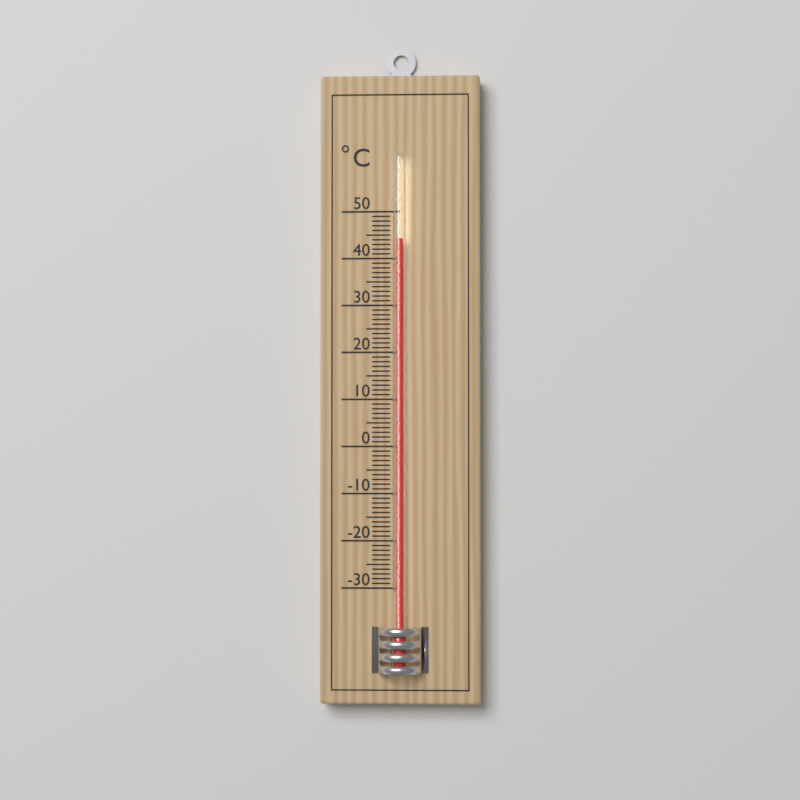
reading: 44 °C
